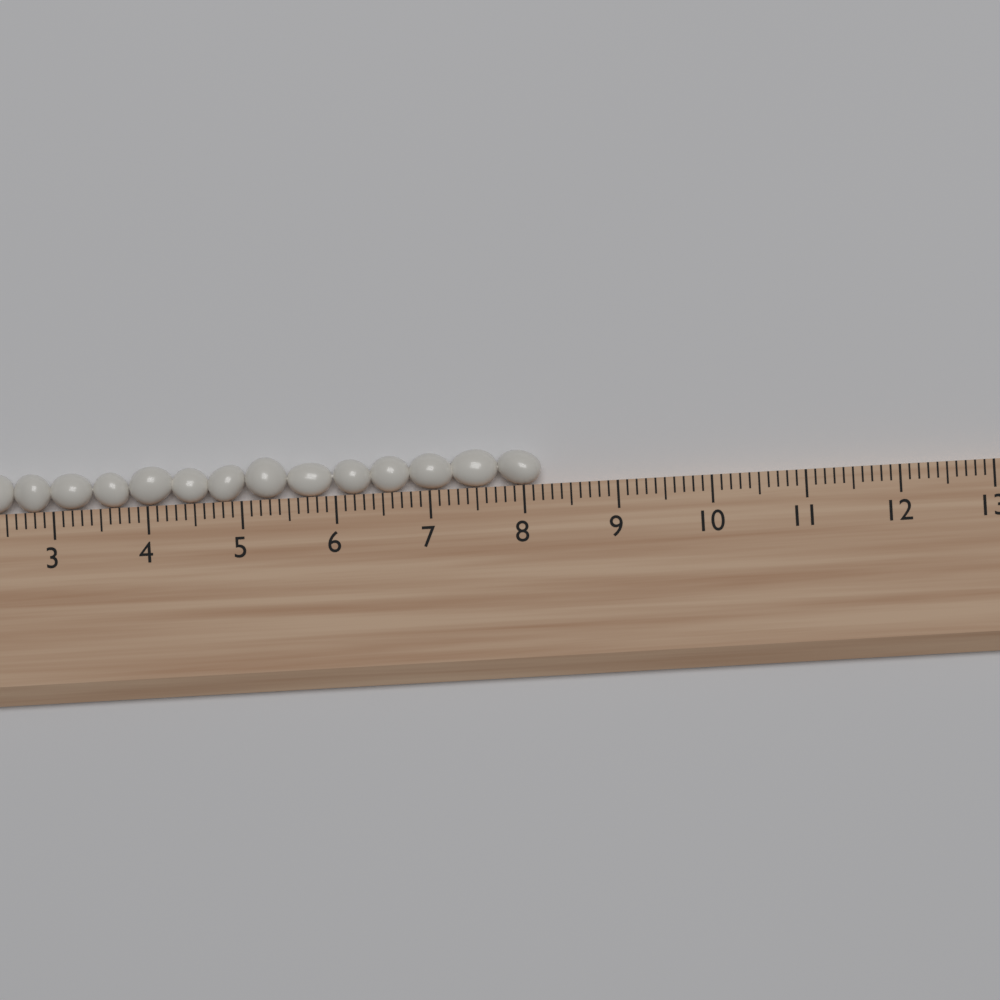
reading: 8.2 (no unit)
